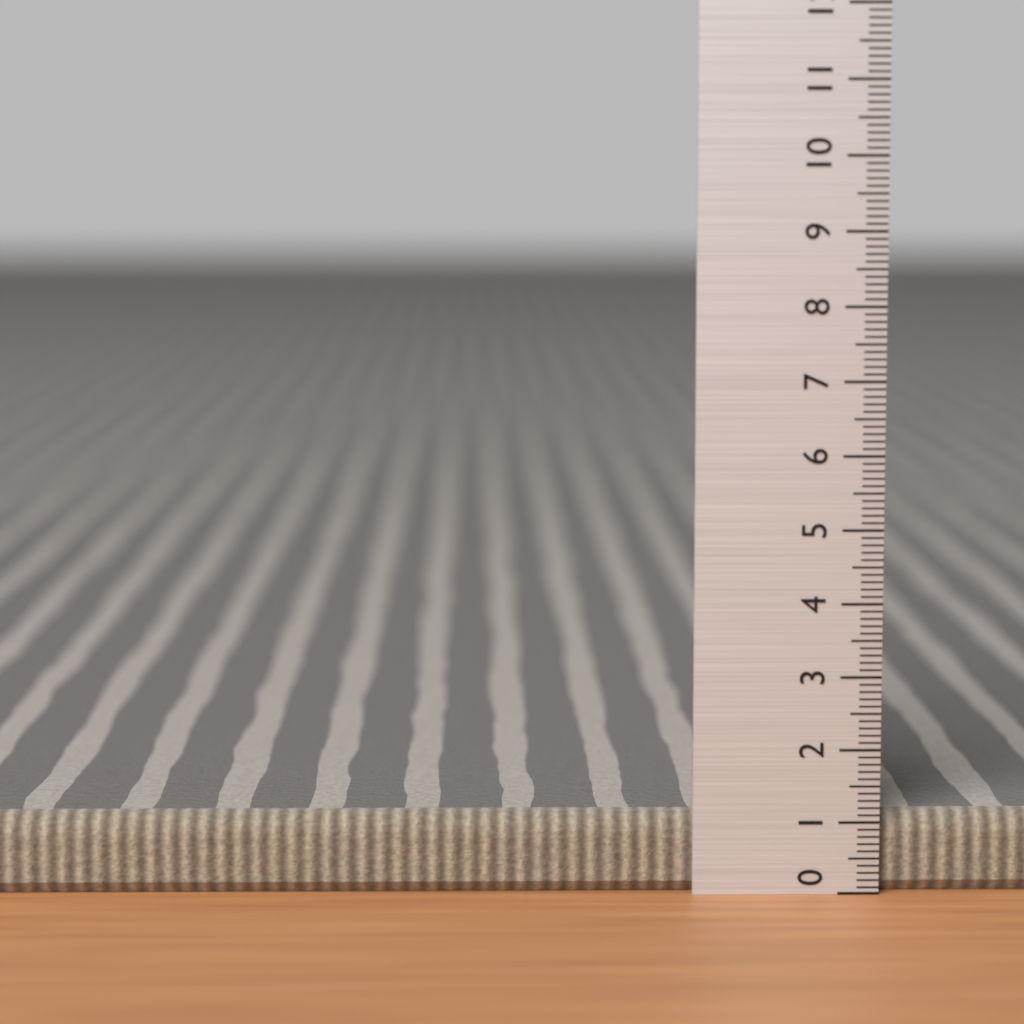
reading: 1.1 (no unit)
